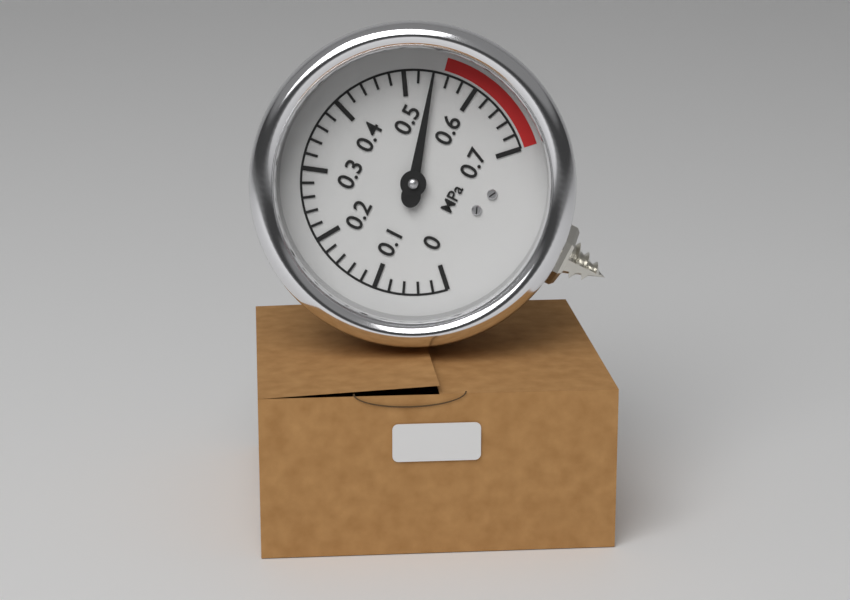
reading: 0.54 MPa
